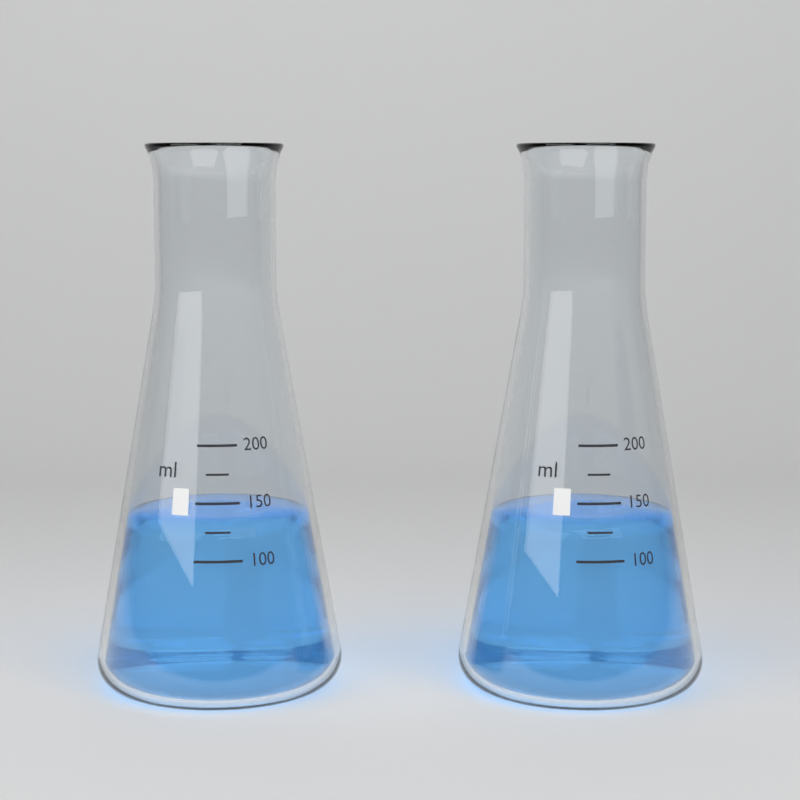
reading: 130 ml
